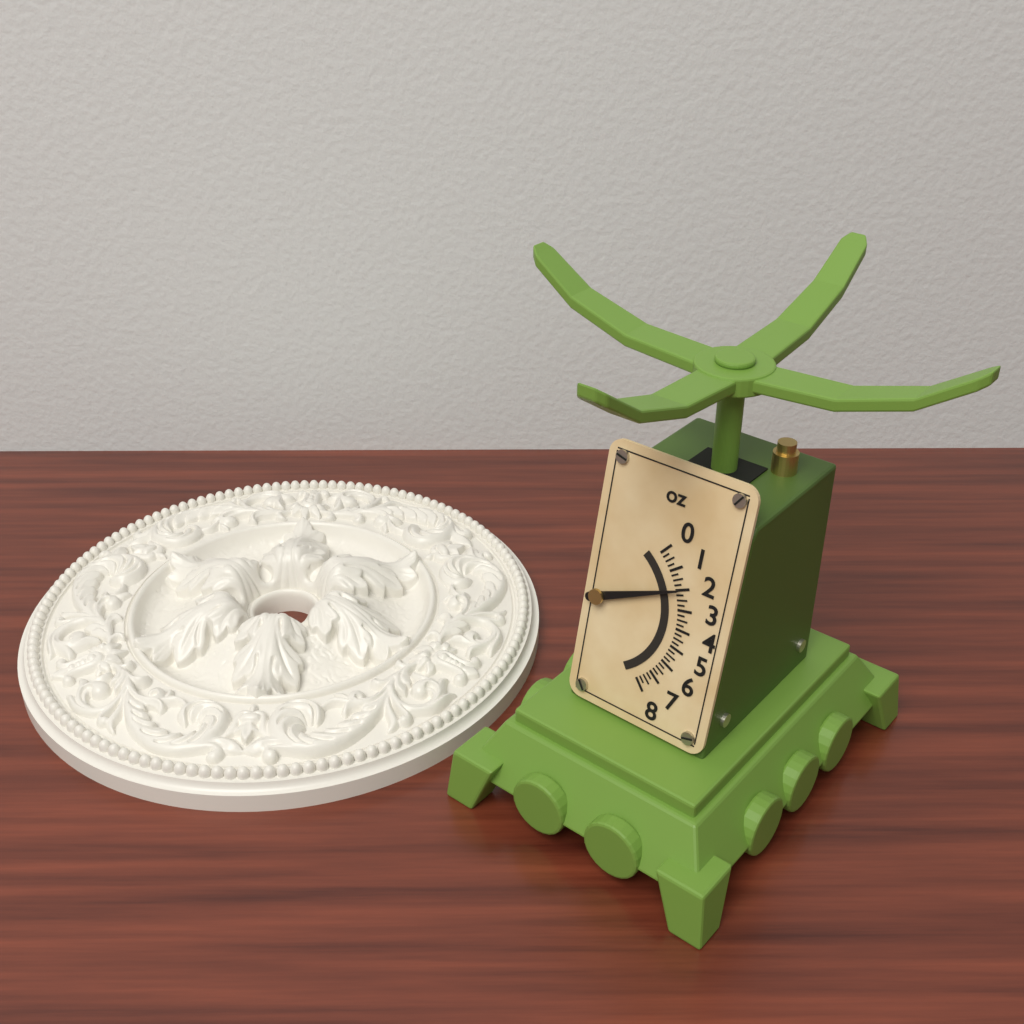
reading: 2.00 oz
